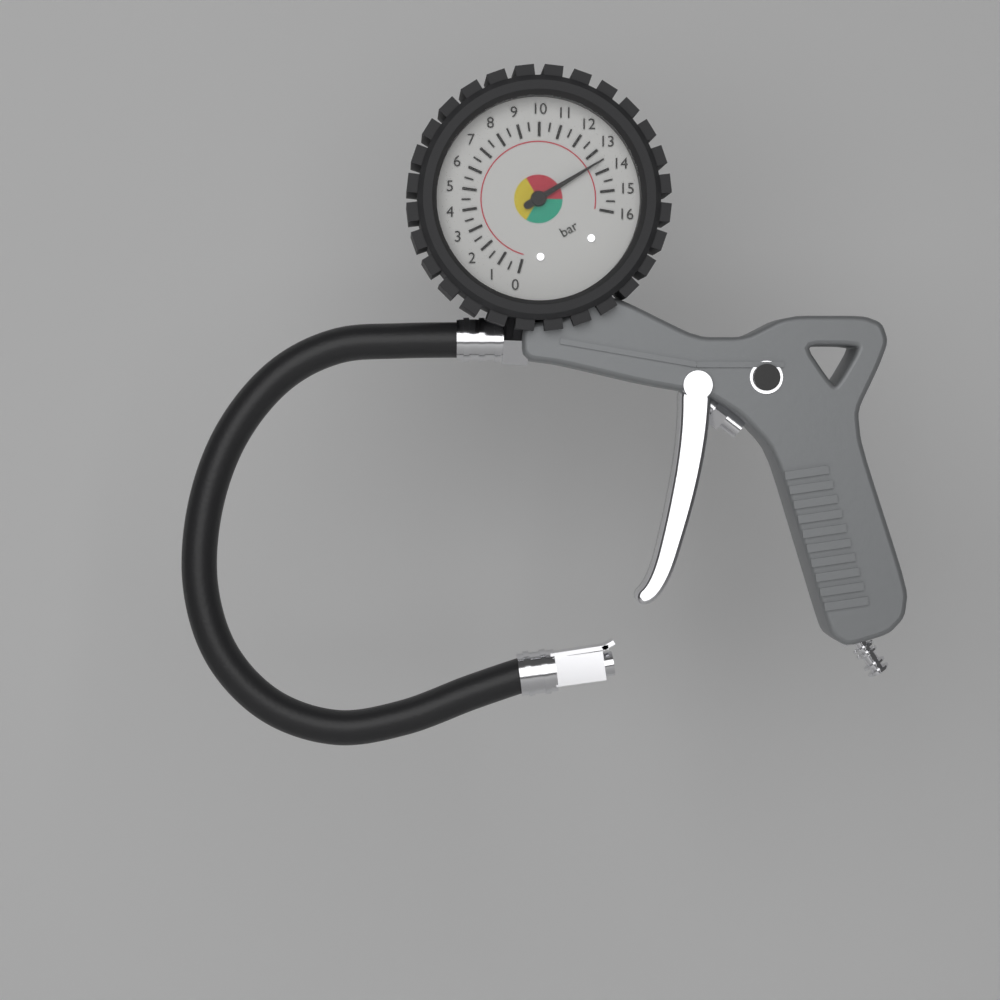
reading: 13.5 bar
